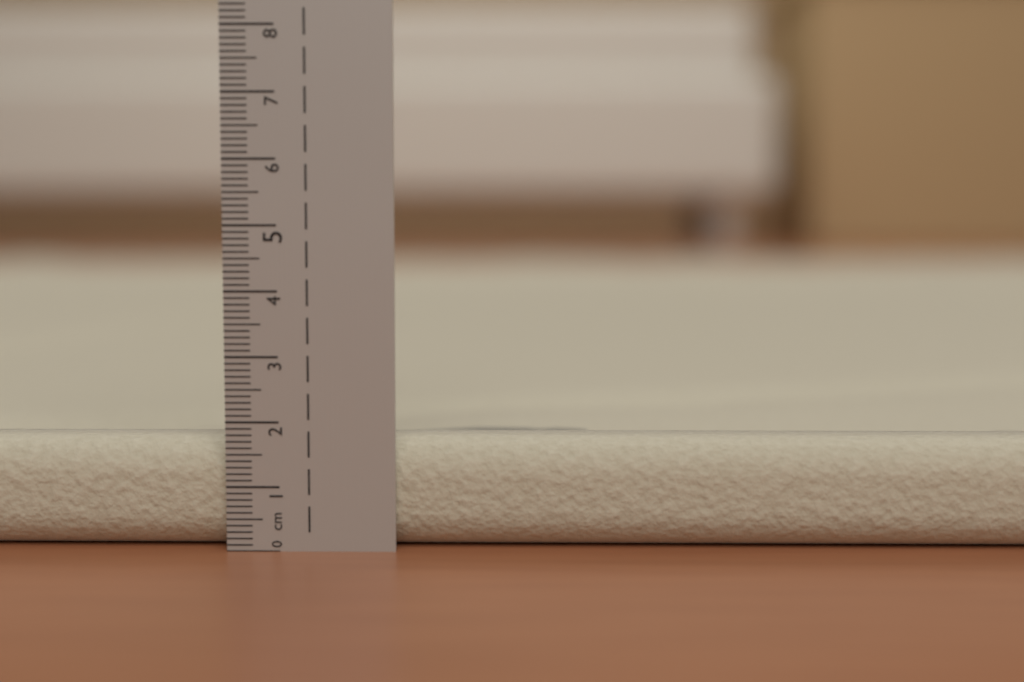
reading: 1.7 cm
